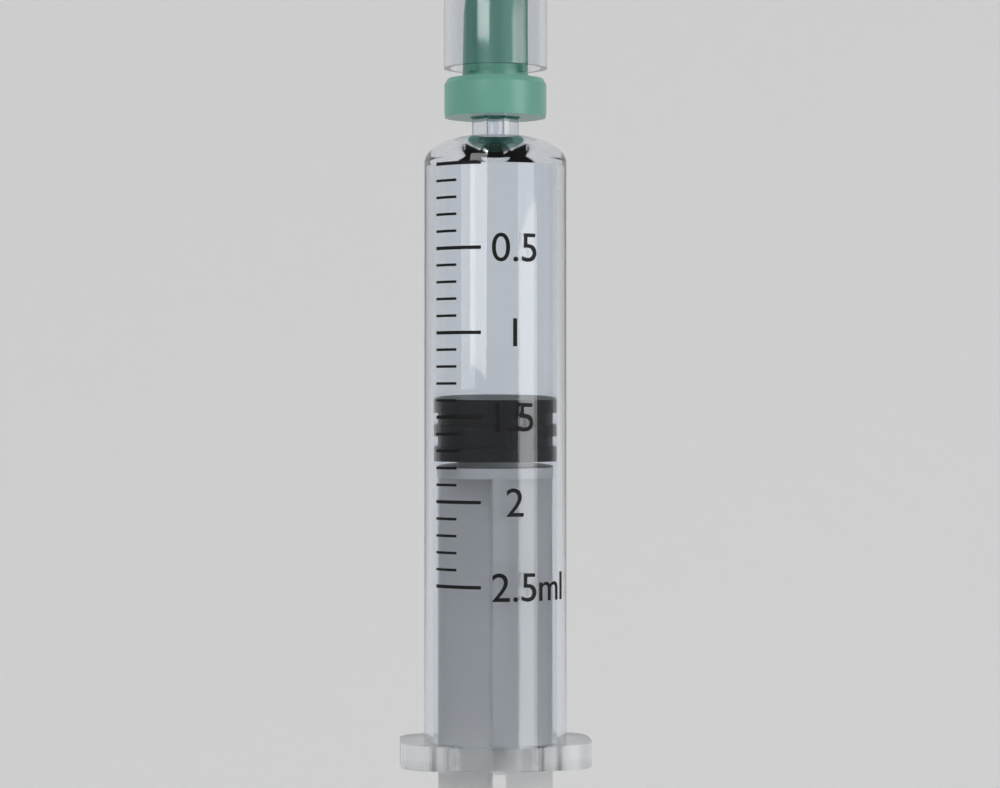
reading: 1.4 ml
